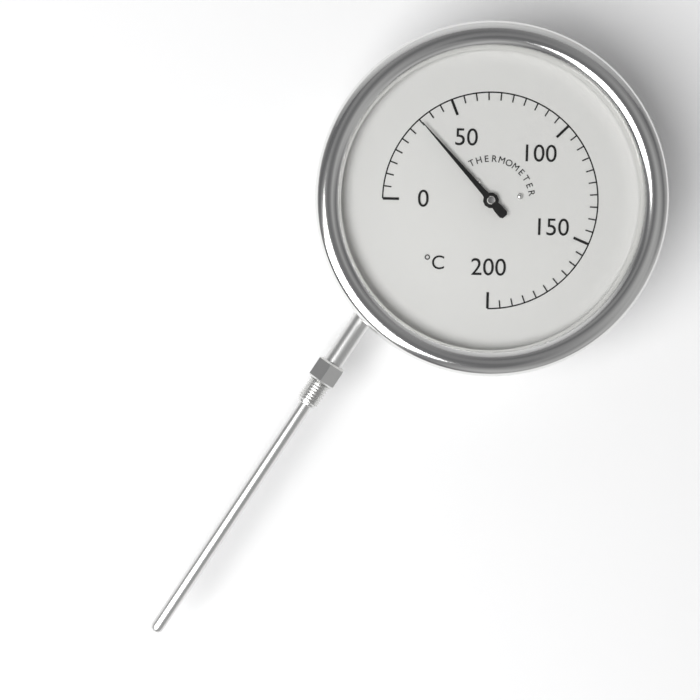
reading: 35 °C
